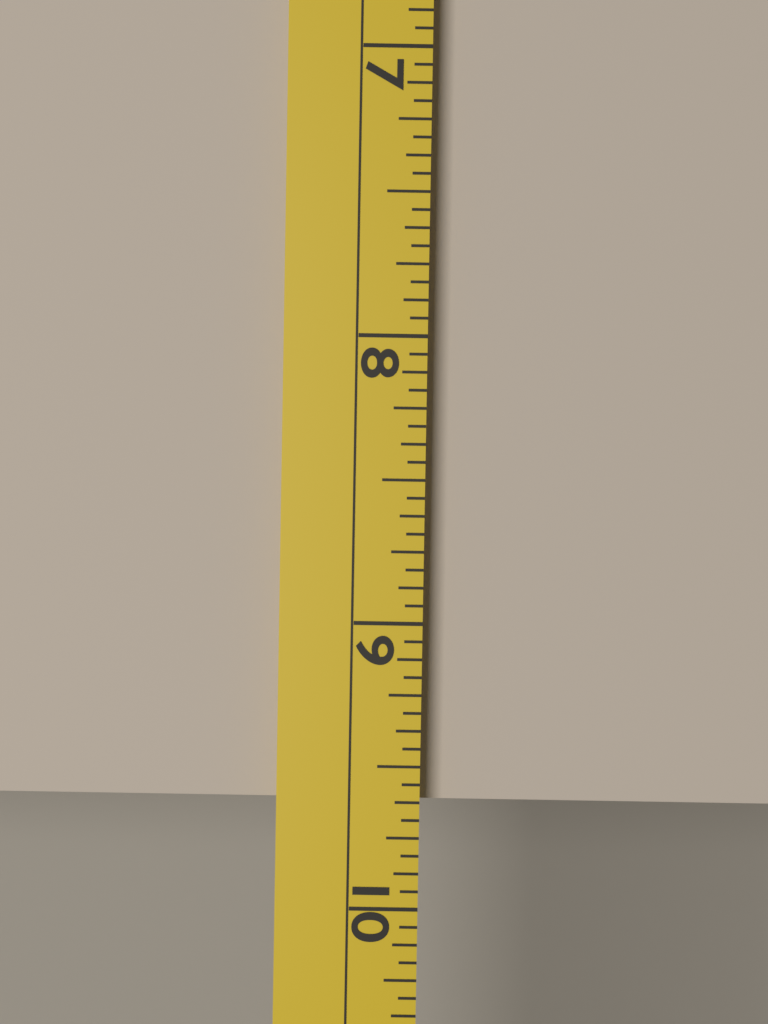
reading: 9.6250 (no unit)
